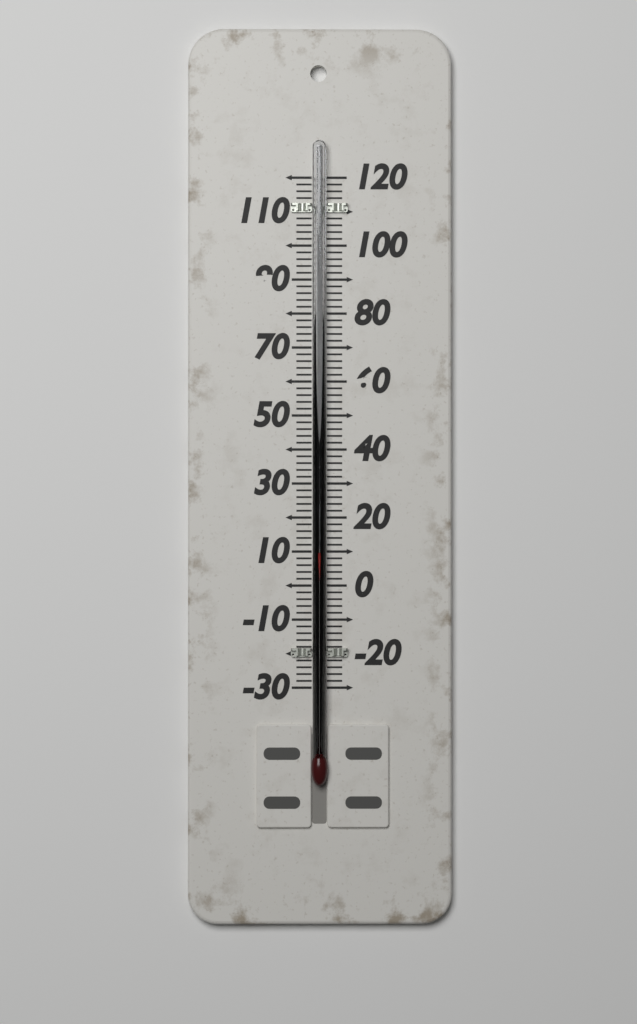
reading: 10 (no unit)
